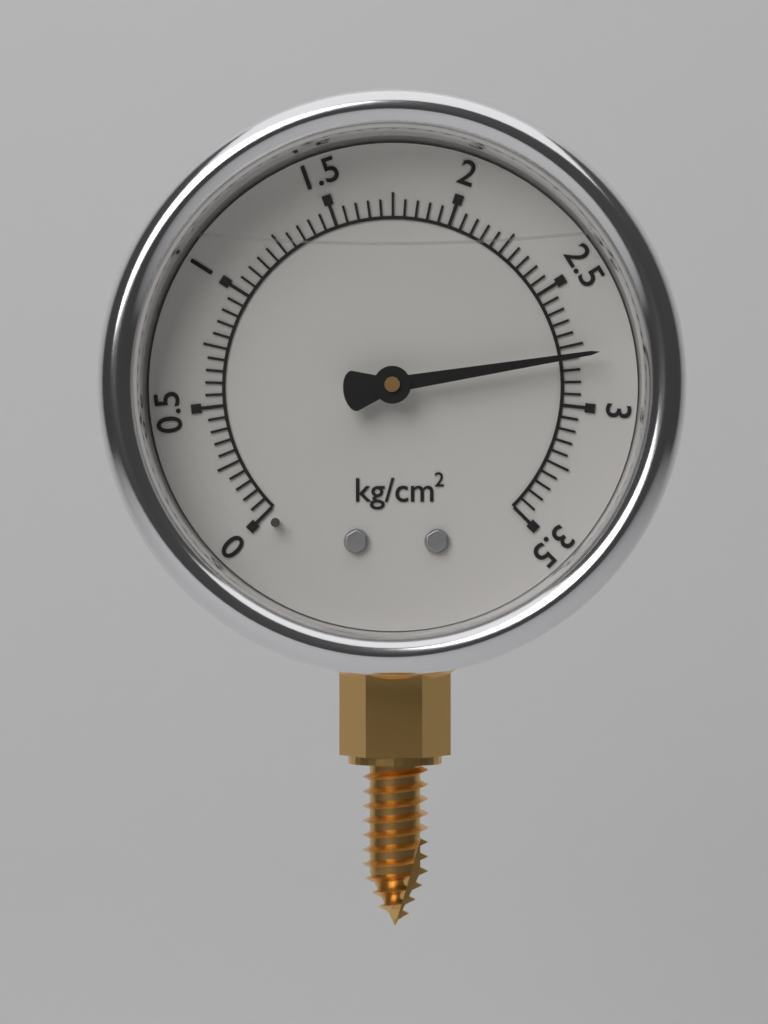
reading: 2.80 kg/cm²
